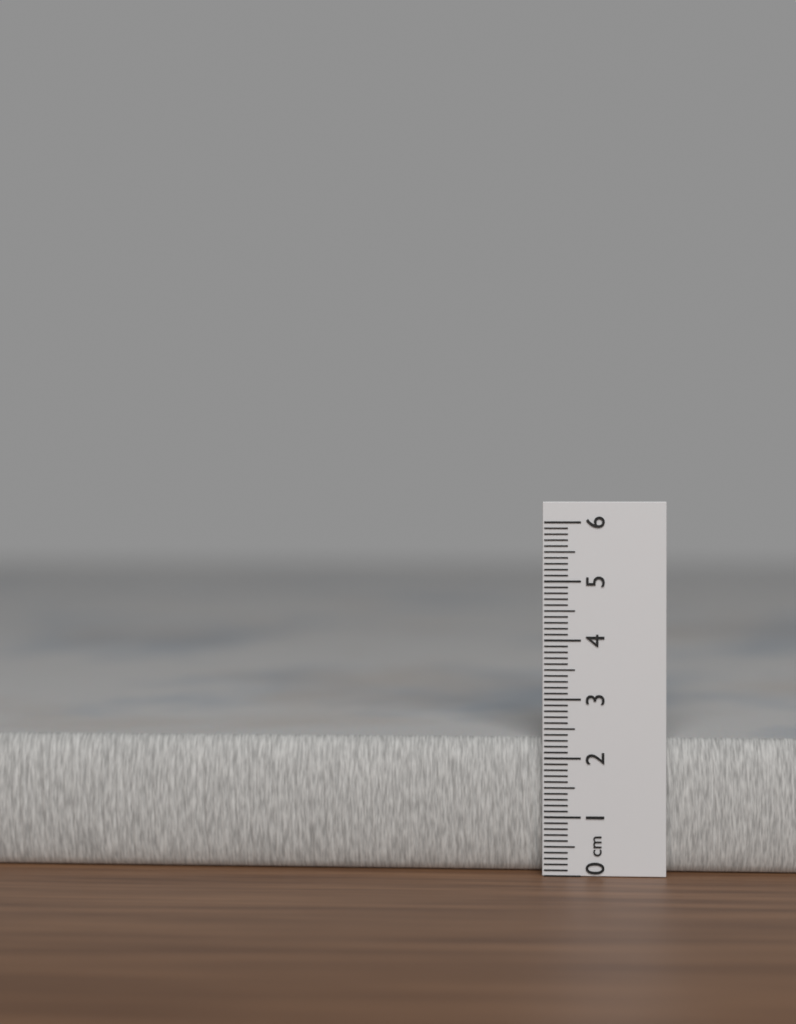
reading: 2.3 cm
